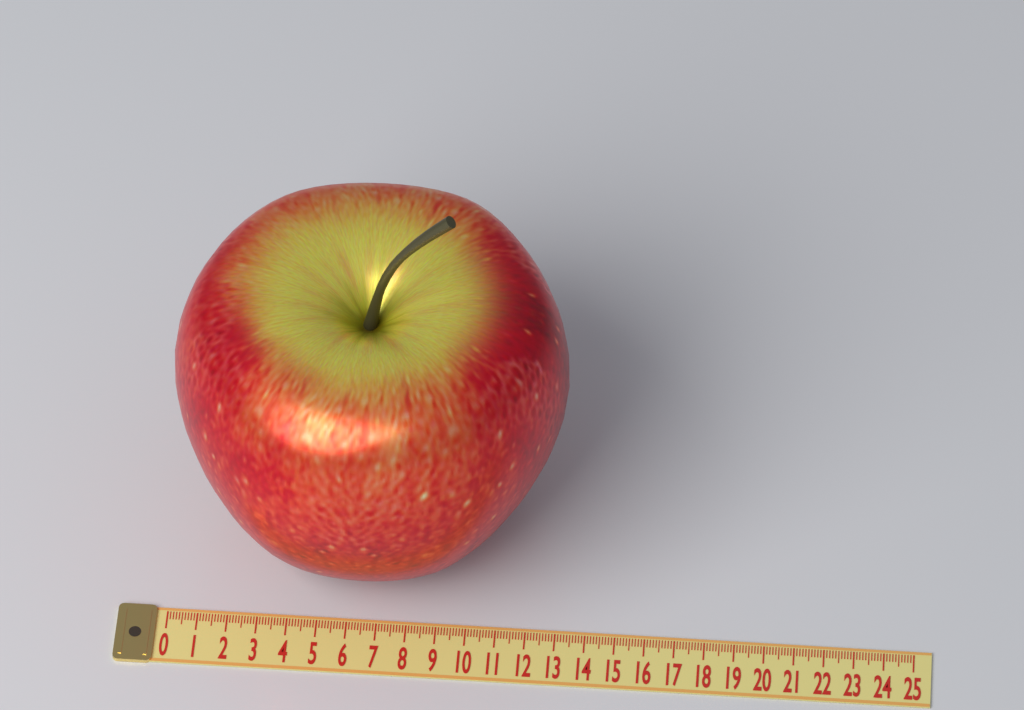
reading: 13.1 (no unit)
